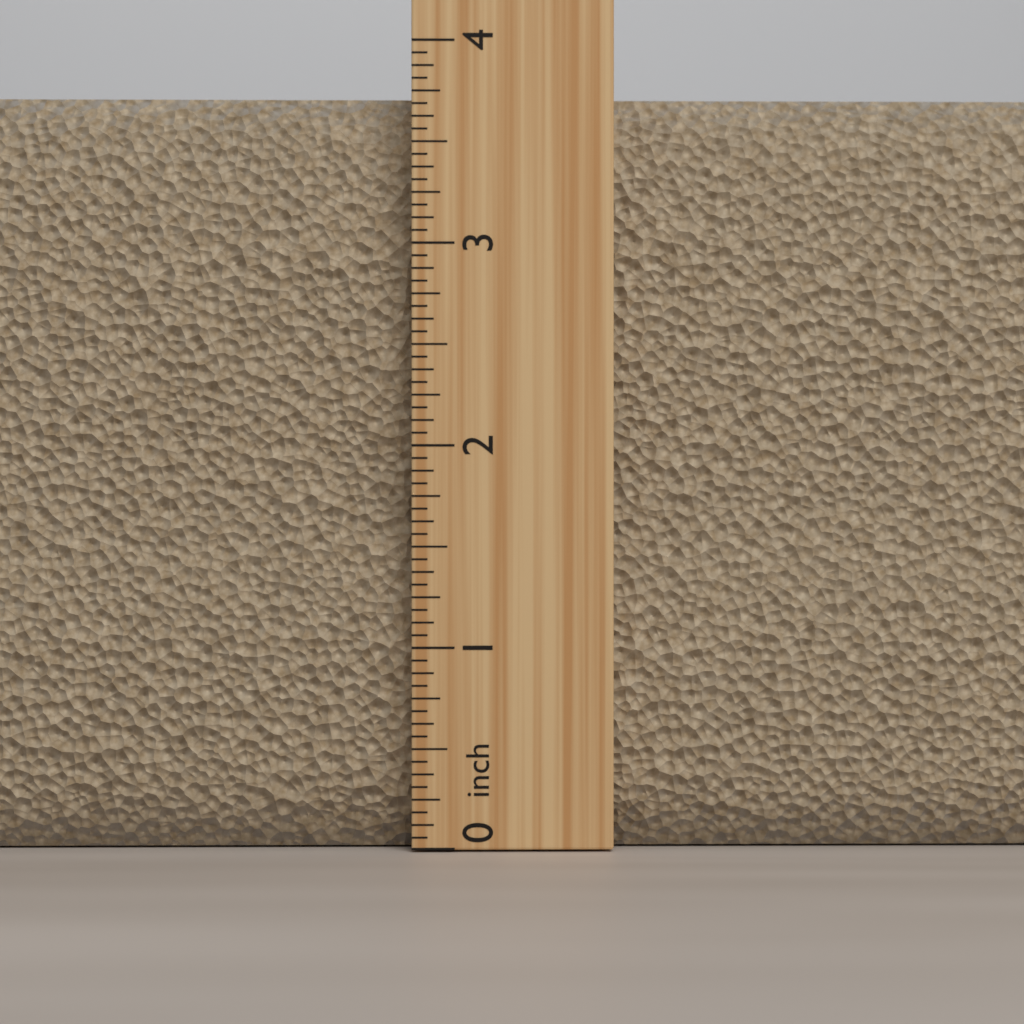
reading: 3.7500 inch
